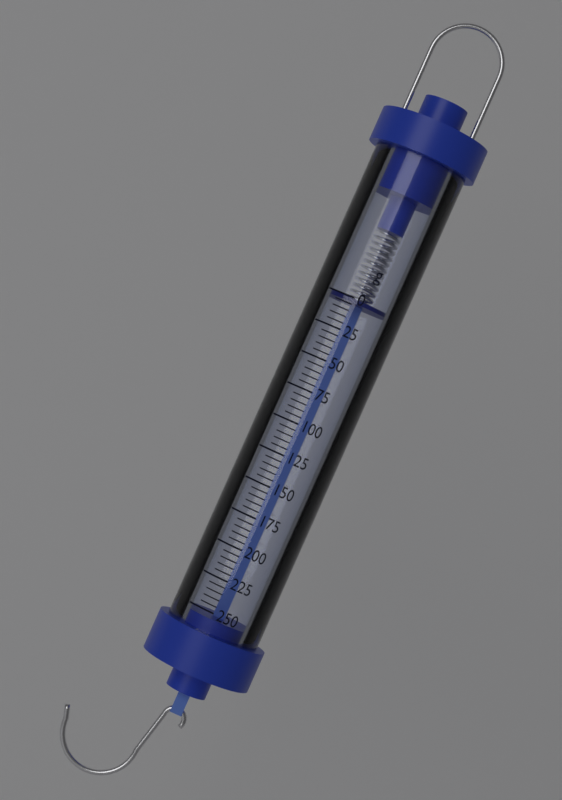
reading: 0 g
